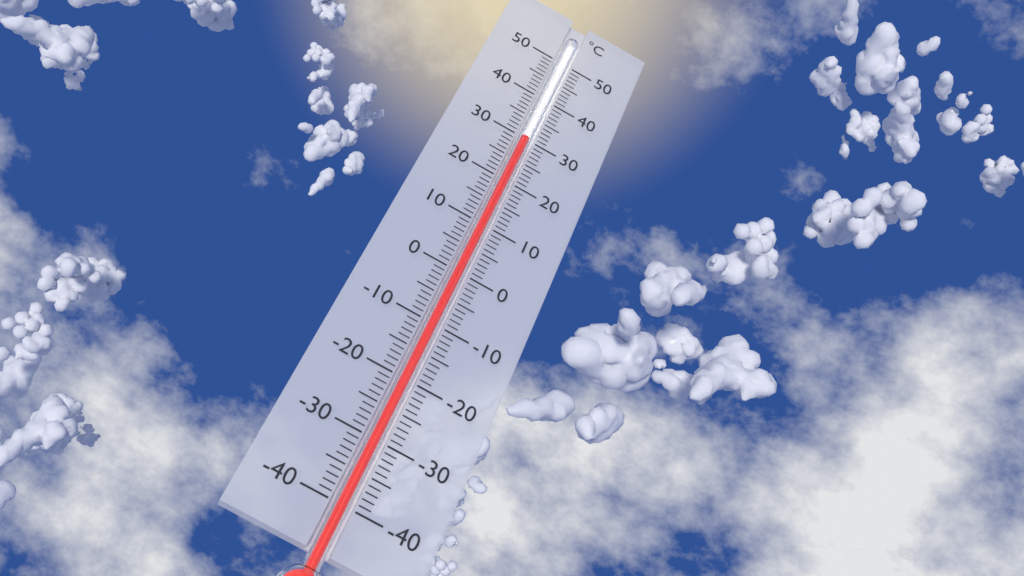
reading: 30 °C
